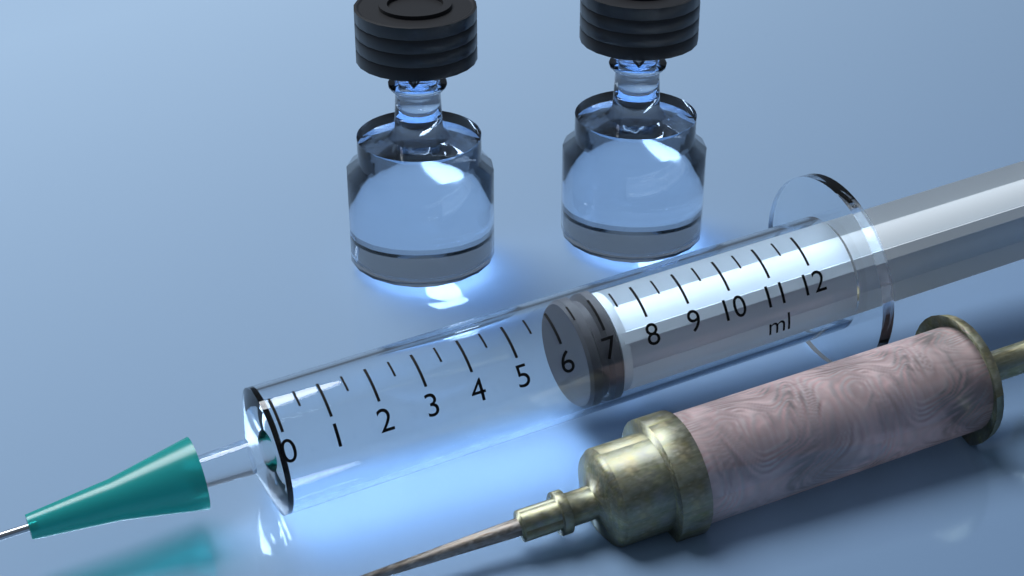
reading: 6.5 ml
